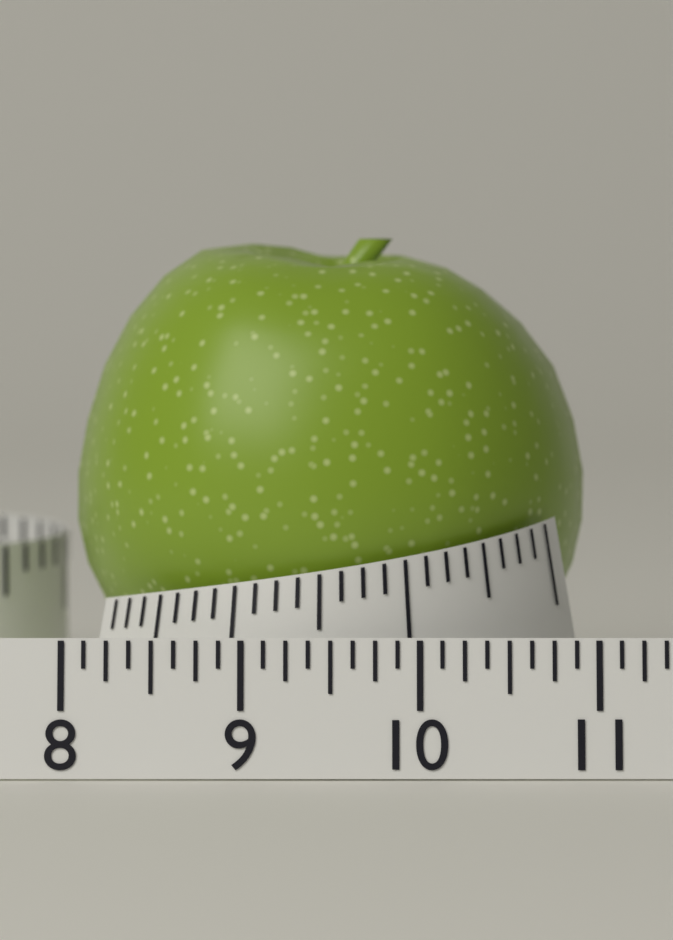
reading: 11.000 (no unit)
